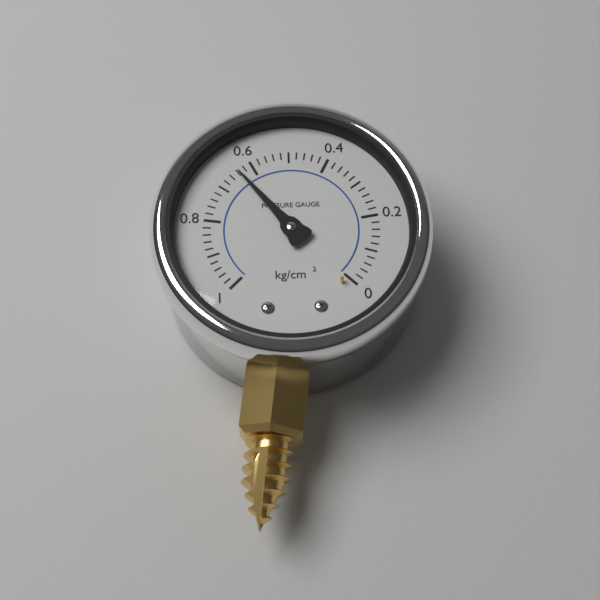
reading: 0.64 kg/cm²
